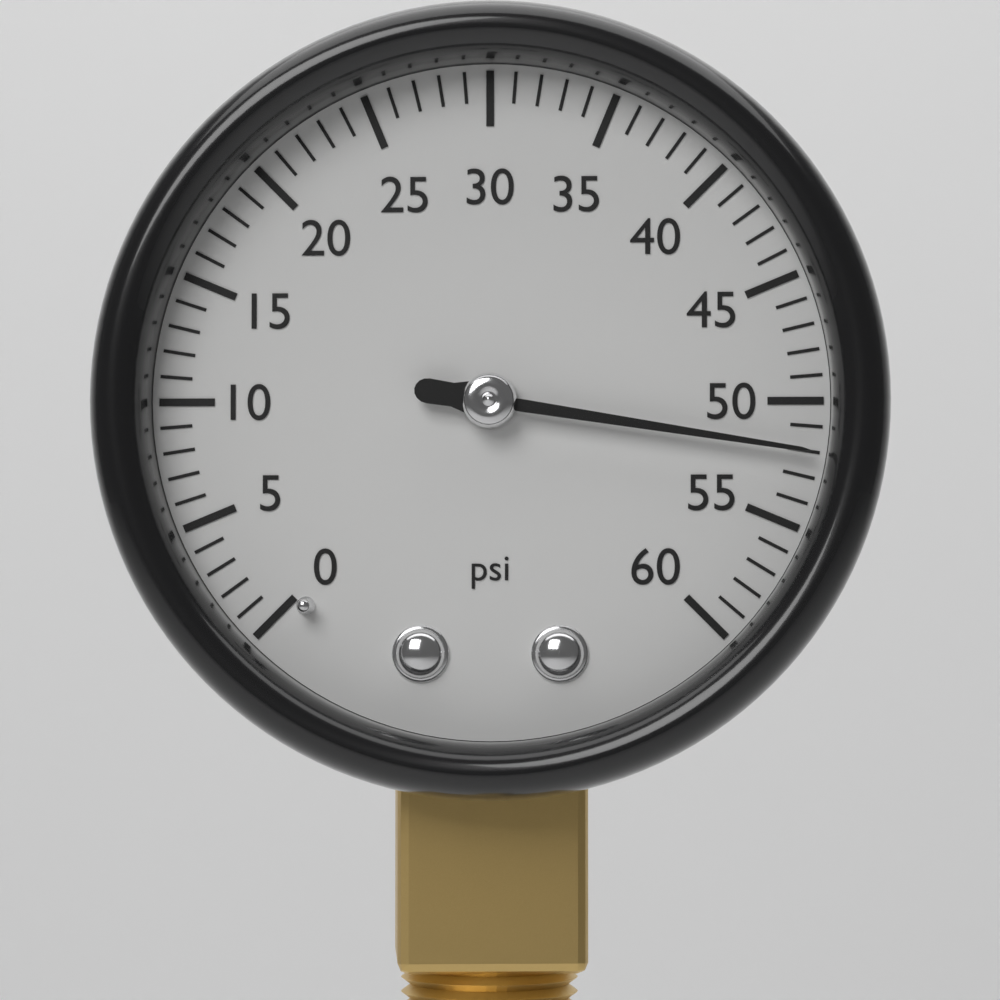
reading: 52 psi
